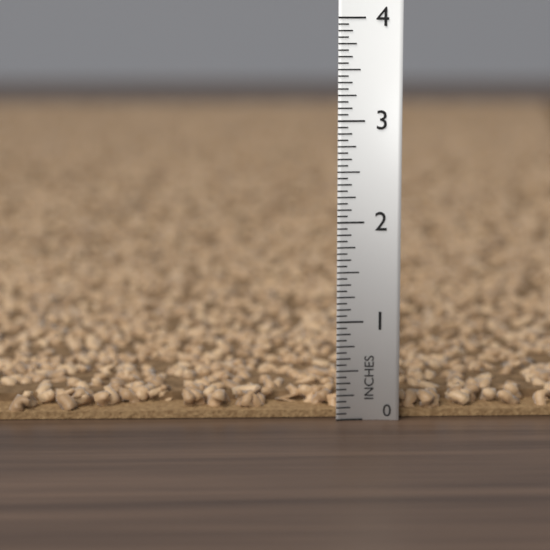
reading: 0.2500 in
